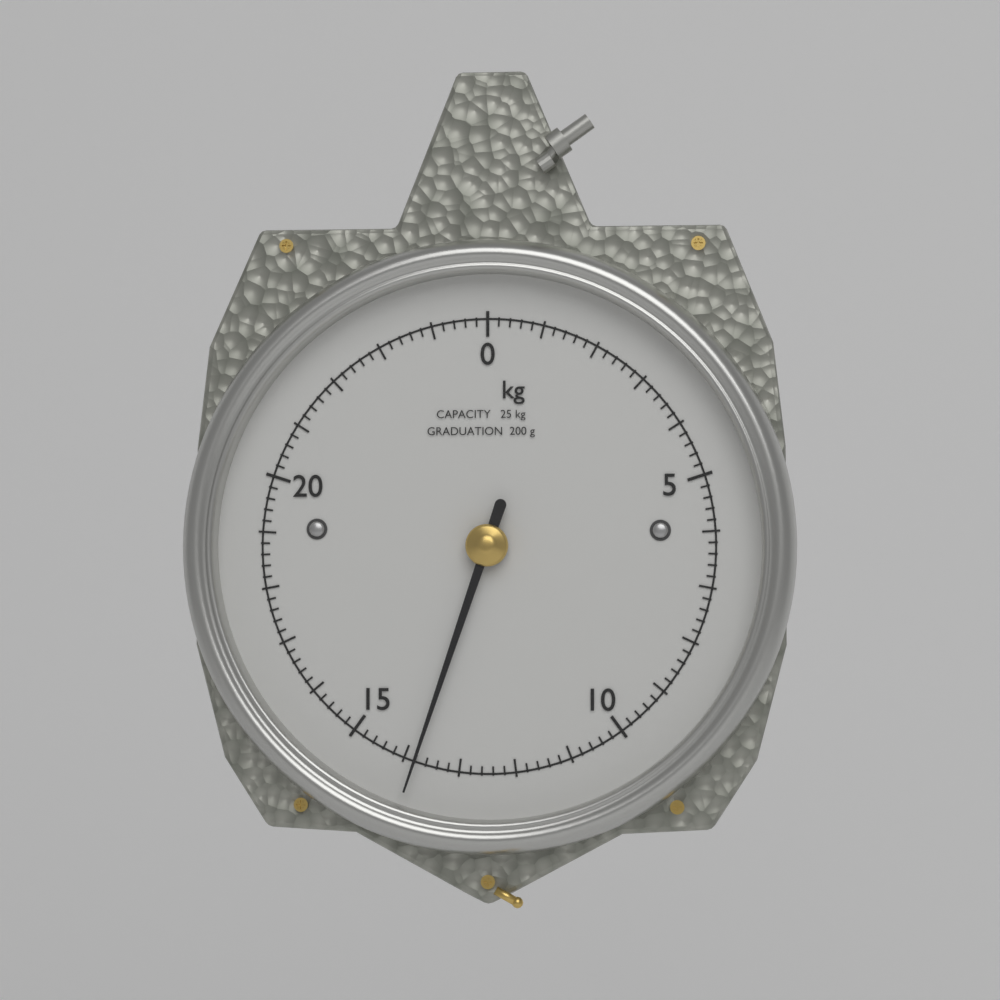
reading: 13.8 kg
